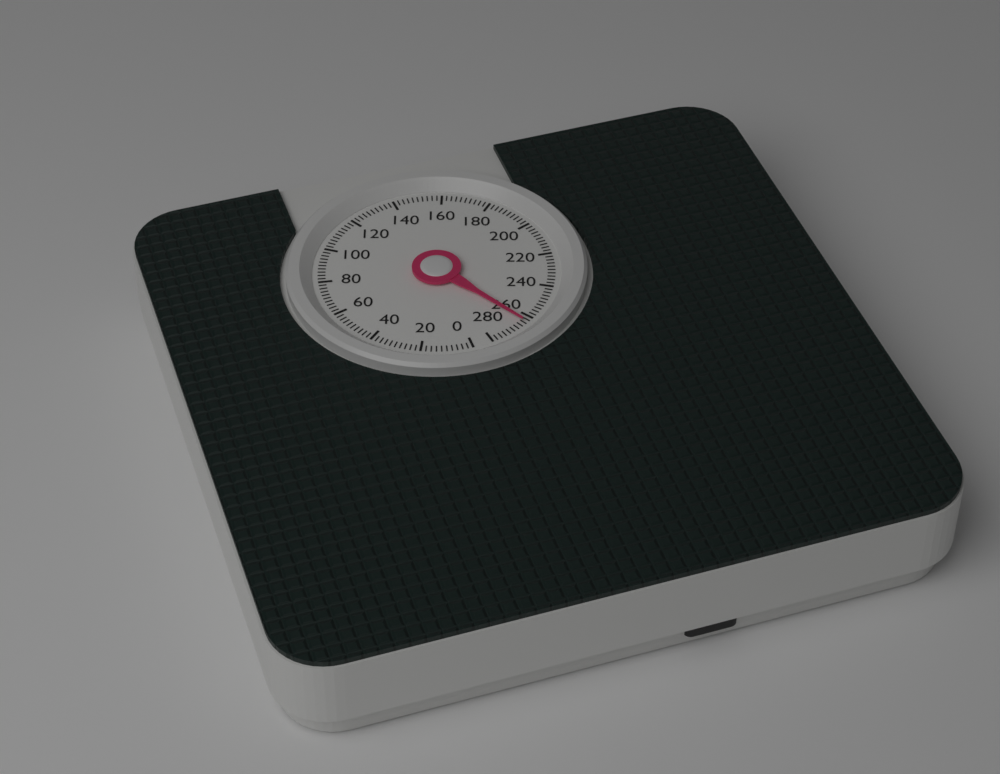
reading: 264 (no unit)
